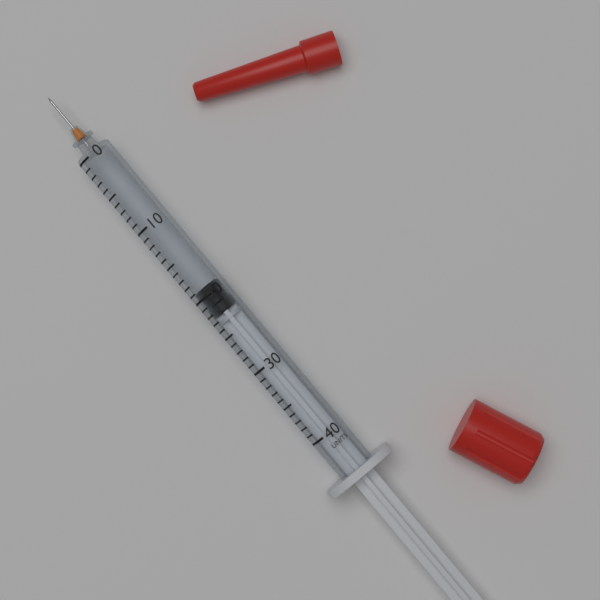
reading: 19 units
